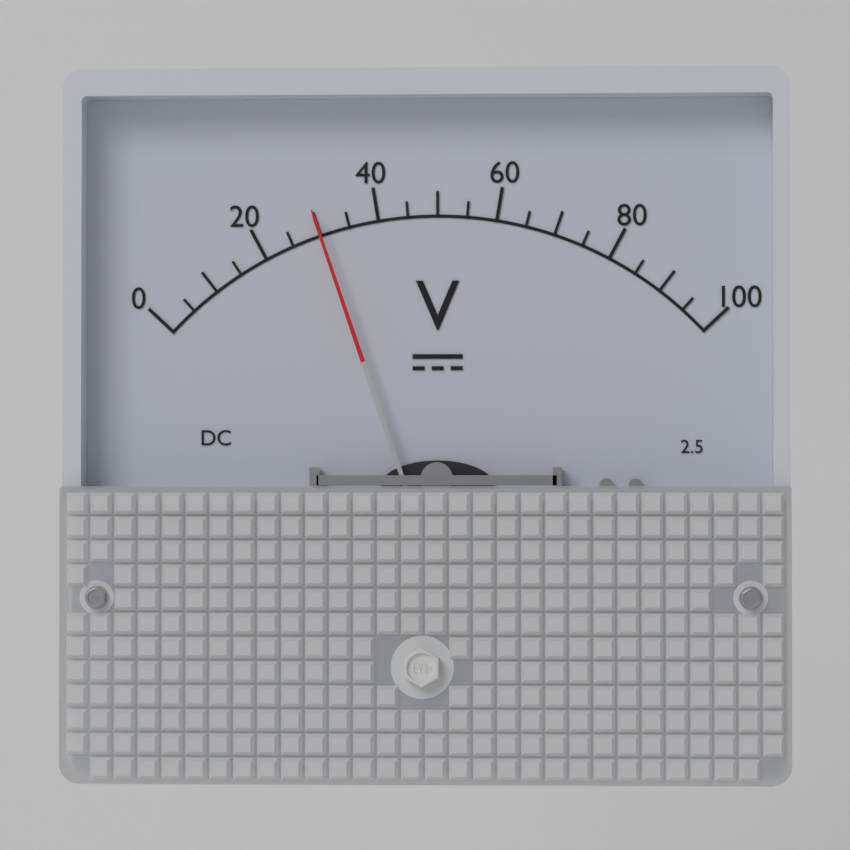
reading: 30 V
